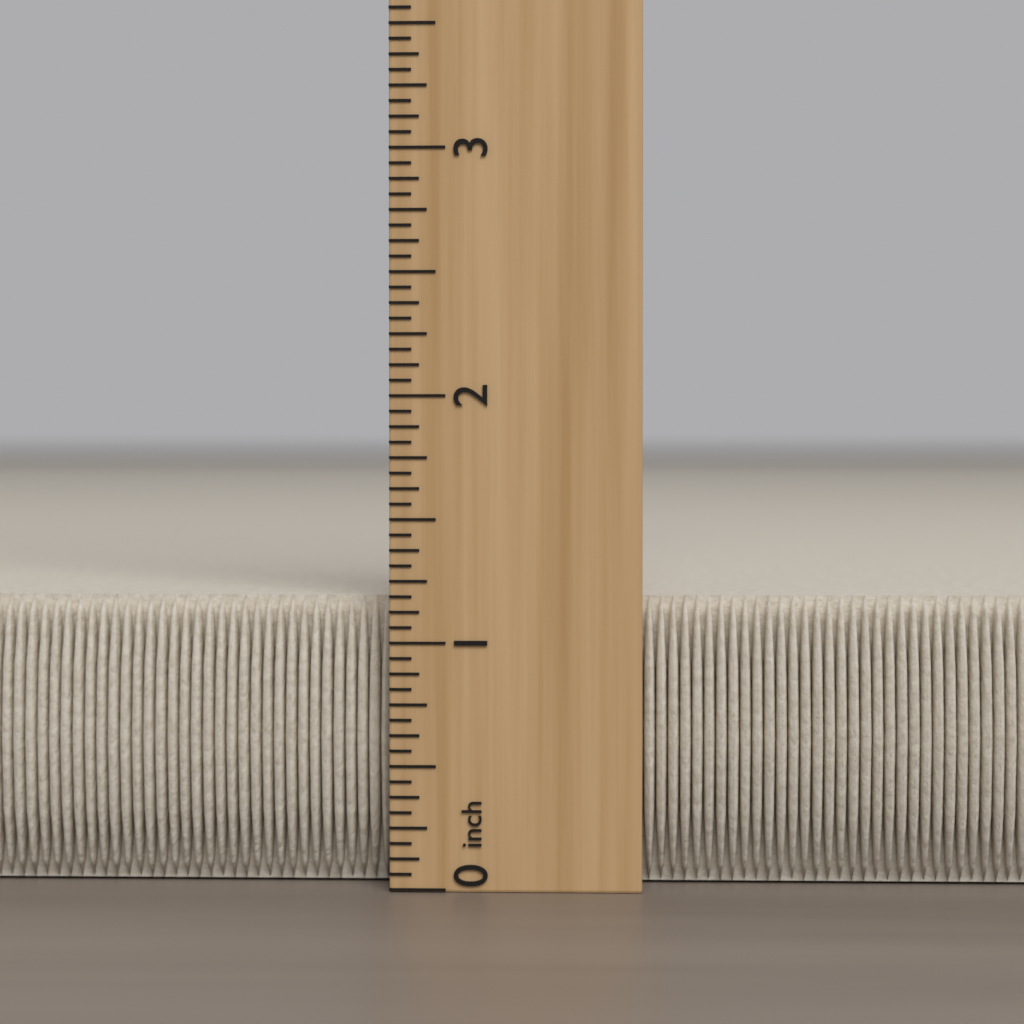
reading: 1.1875 inch
